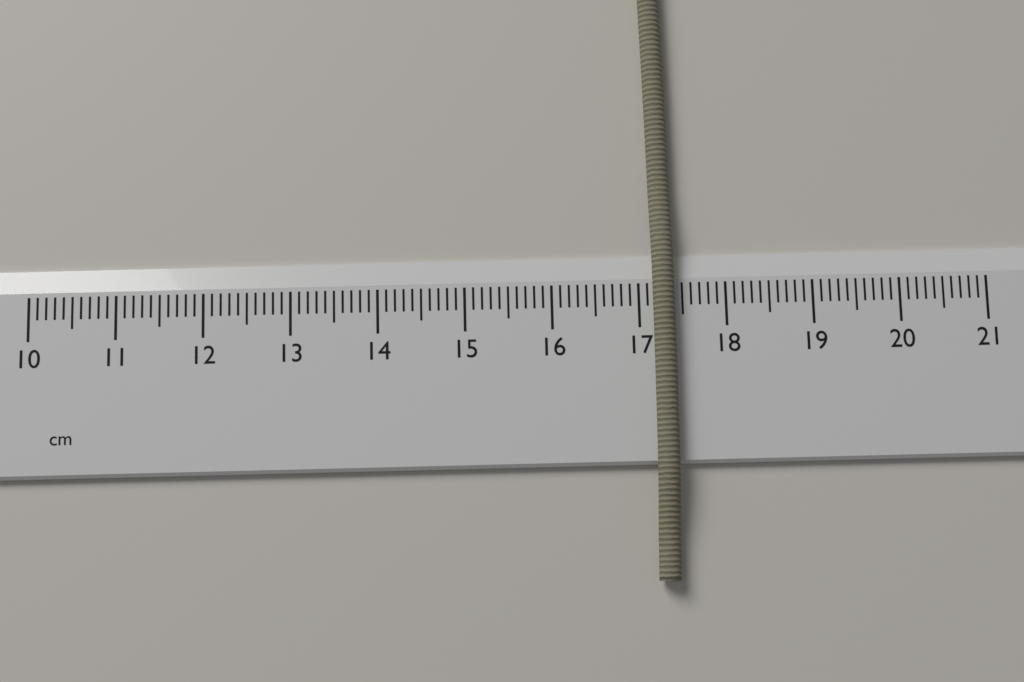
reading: 17.4 cm
